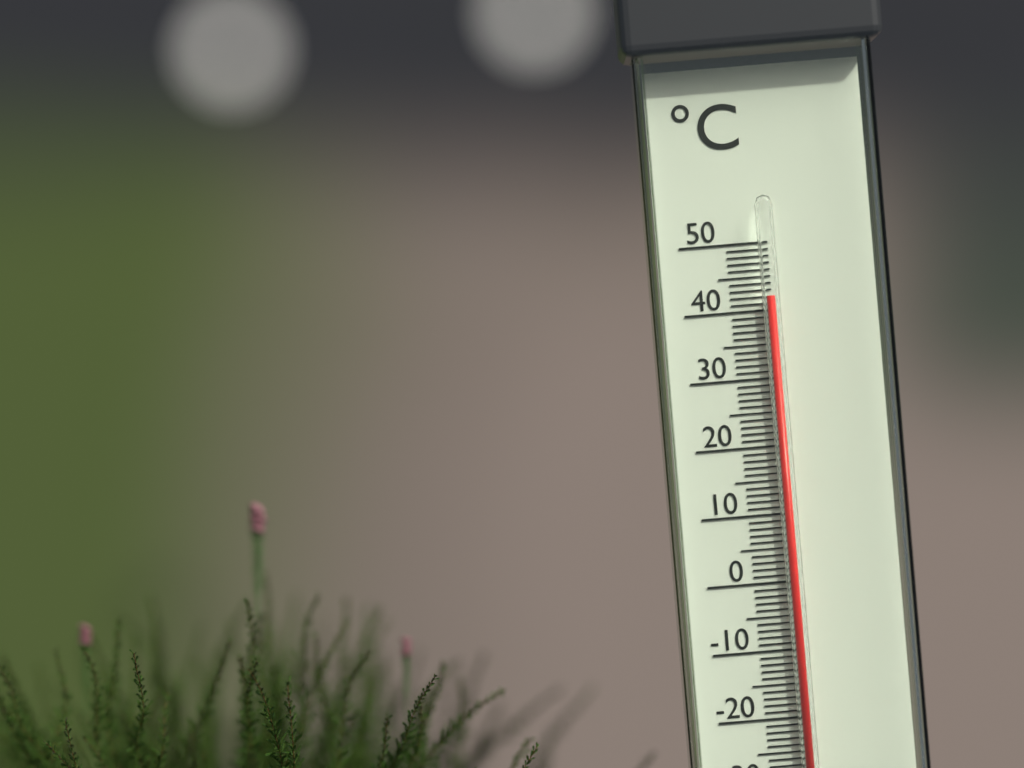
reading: 42 °C
